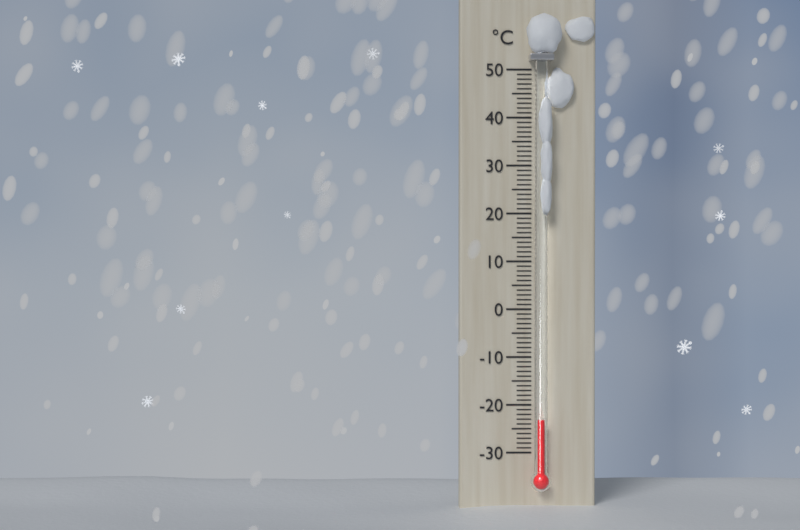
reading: -23 °C
